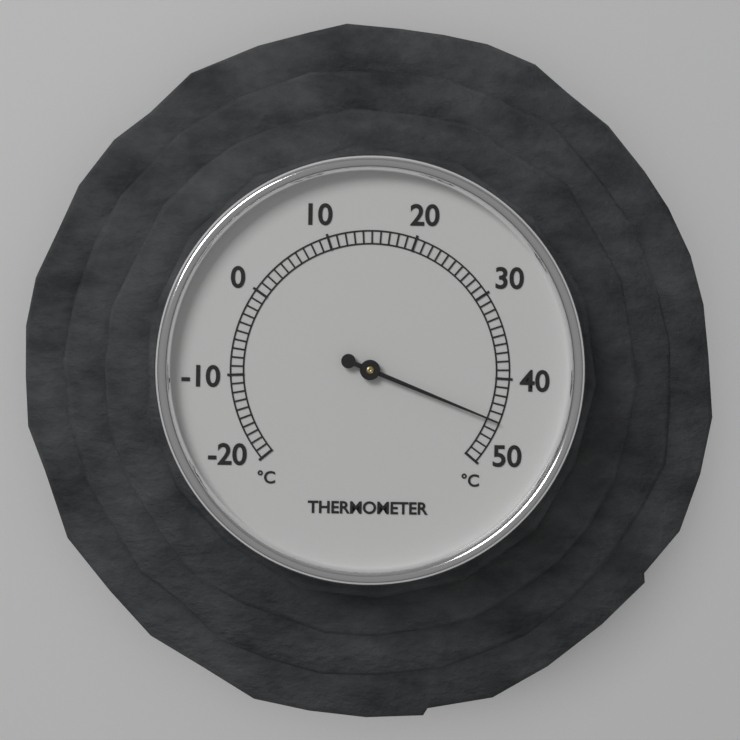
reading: 45 °C
